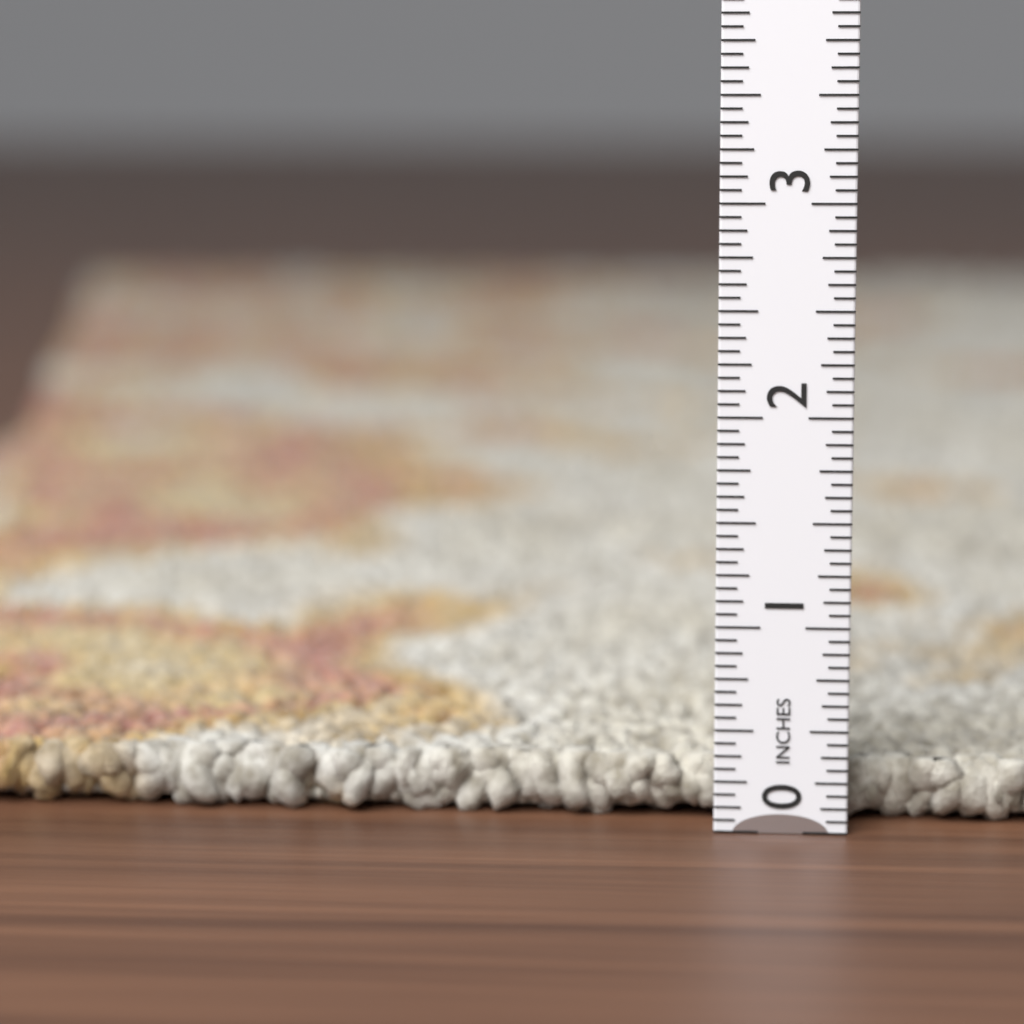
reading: 0.3125 in
